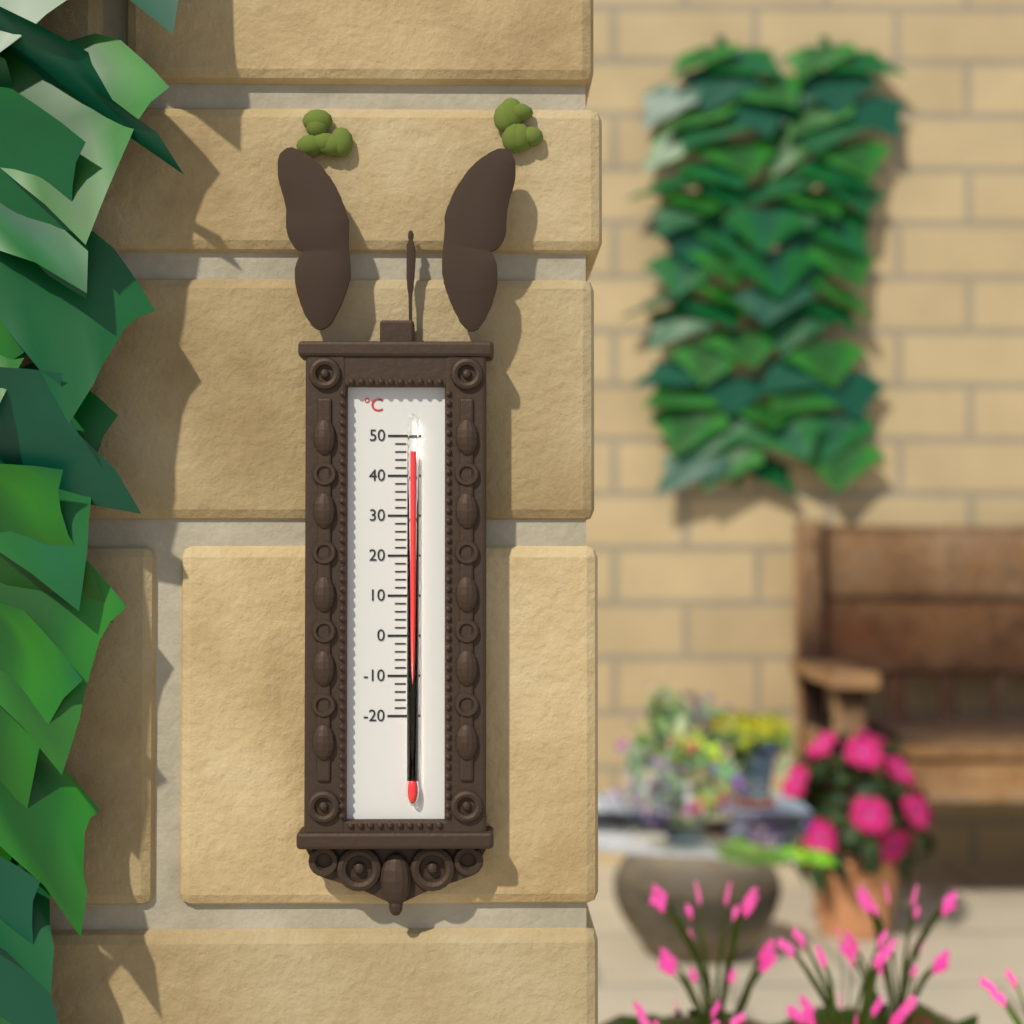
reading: 46 °C
